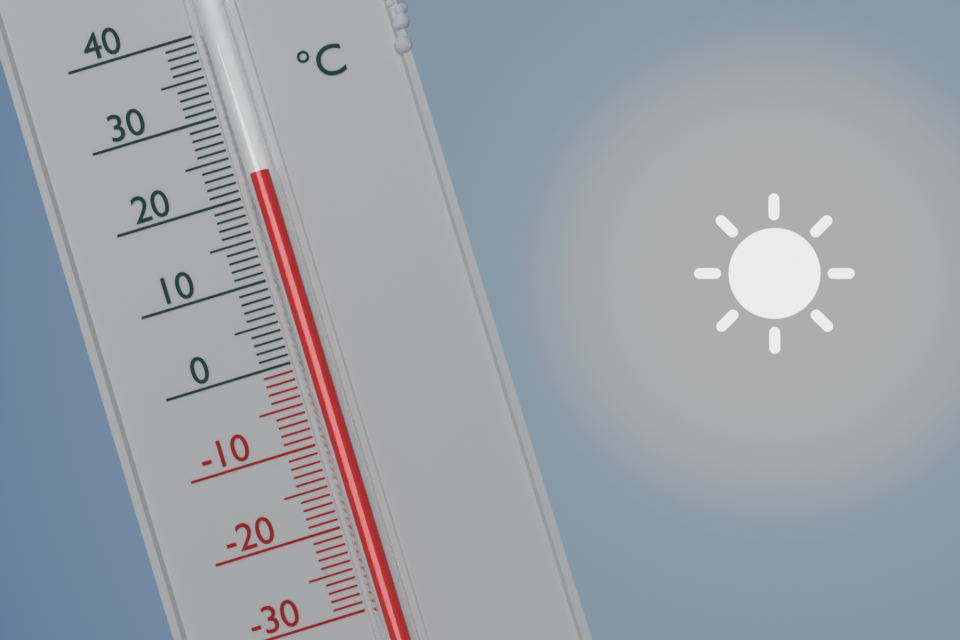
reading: 22 °C
